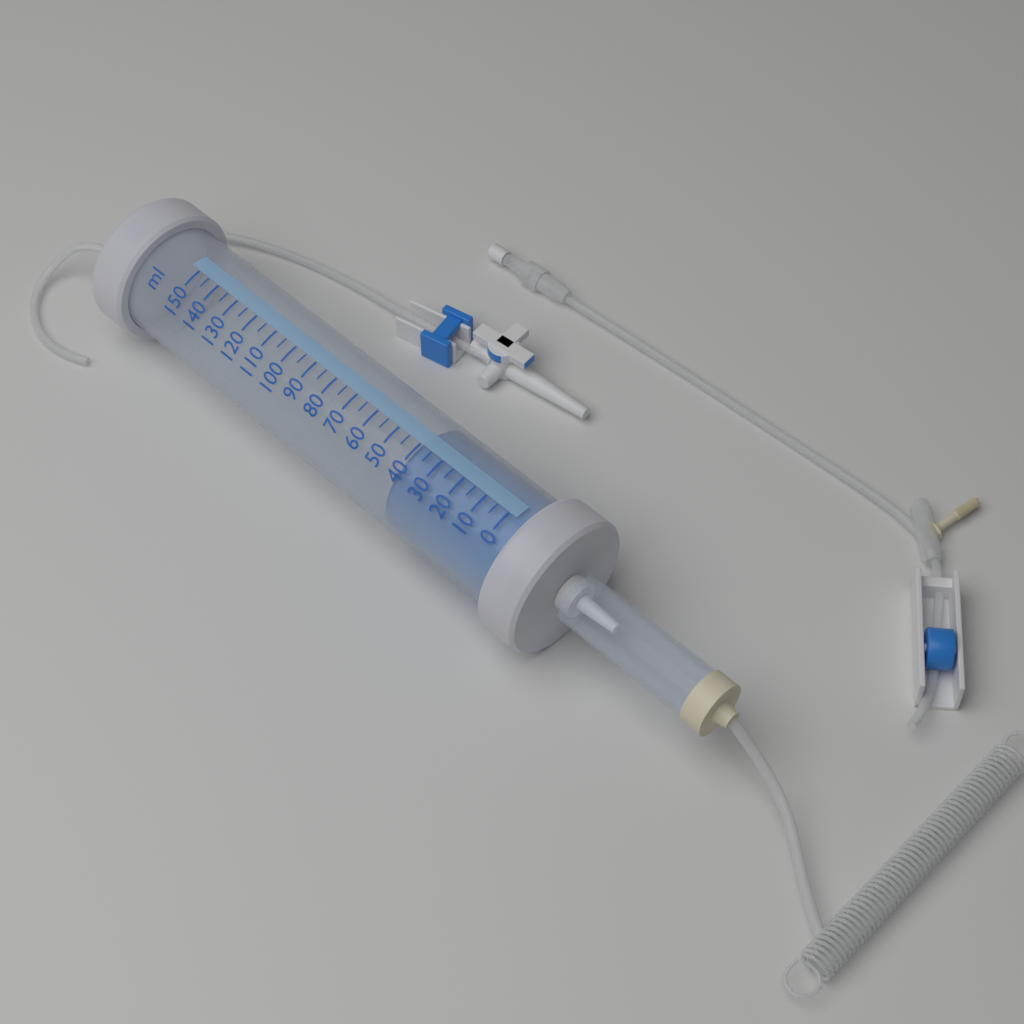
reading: 40 ml
